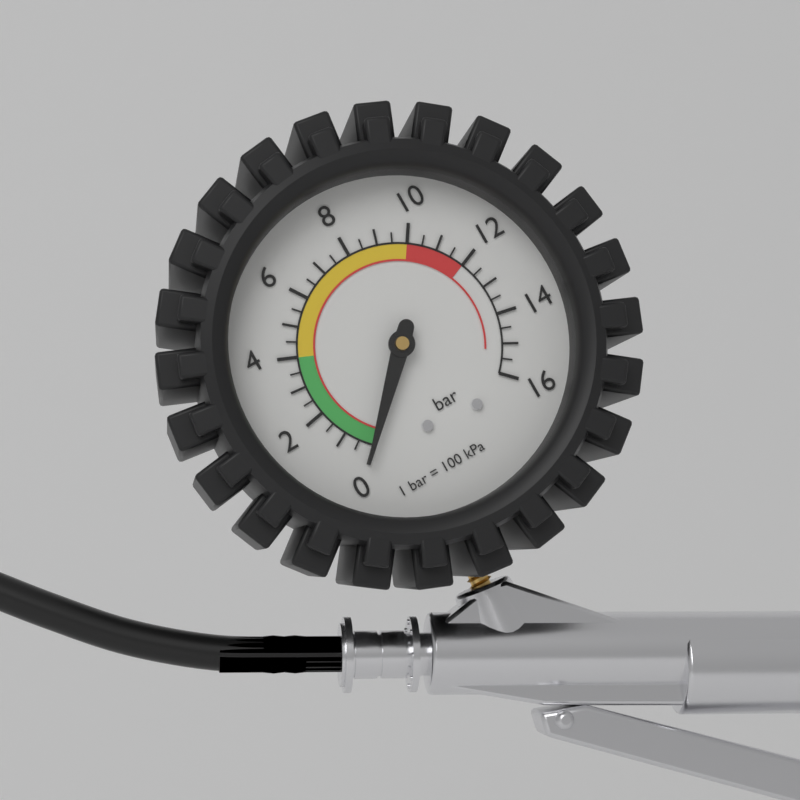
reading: 0.0 bar
